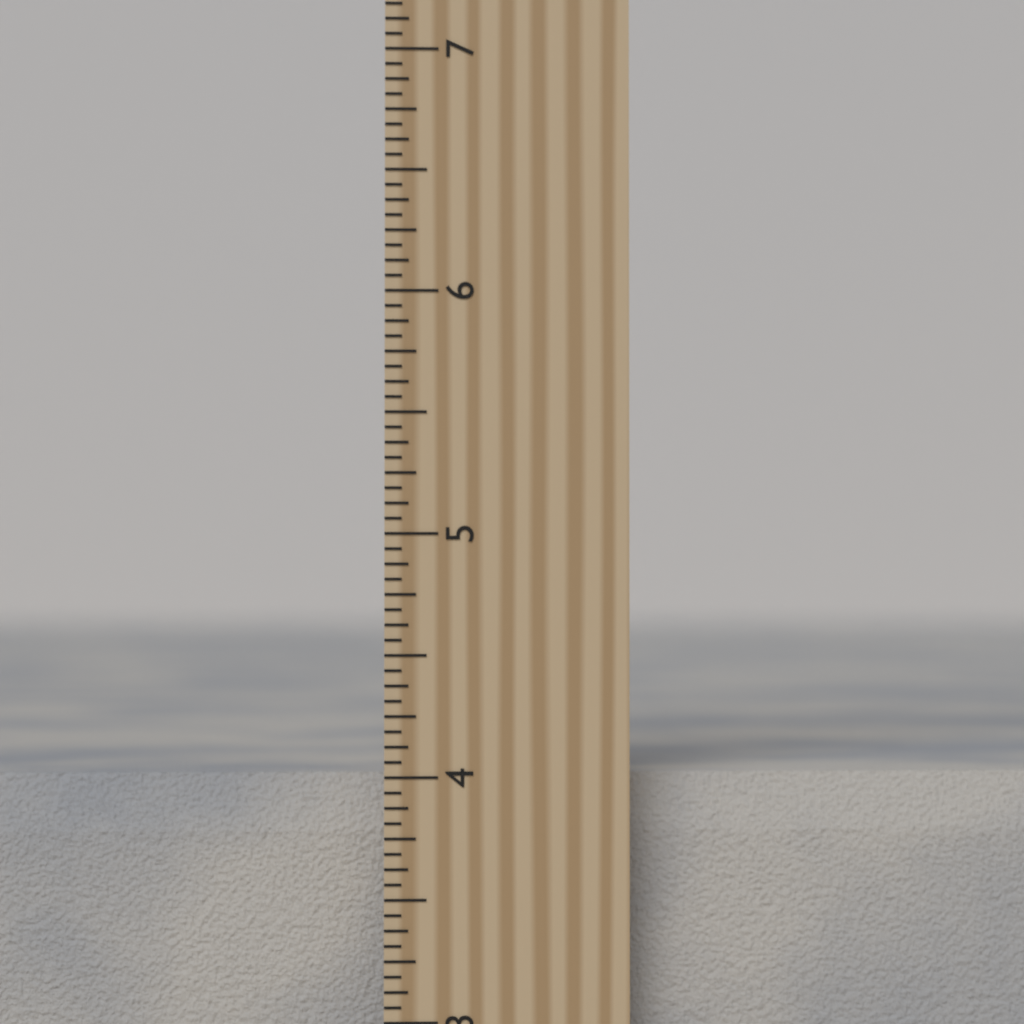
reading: 4.0000 inch
